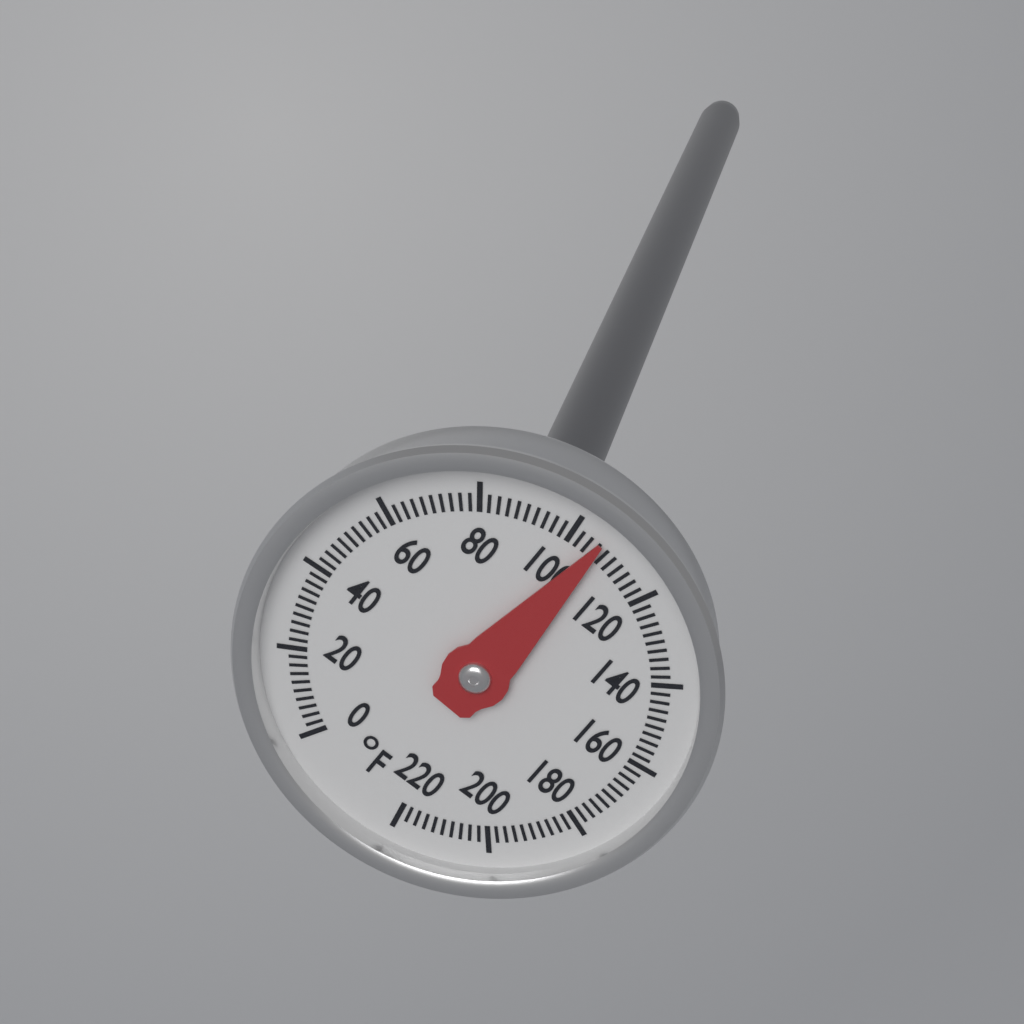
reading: 106 °F
